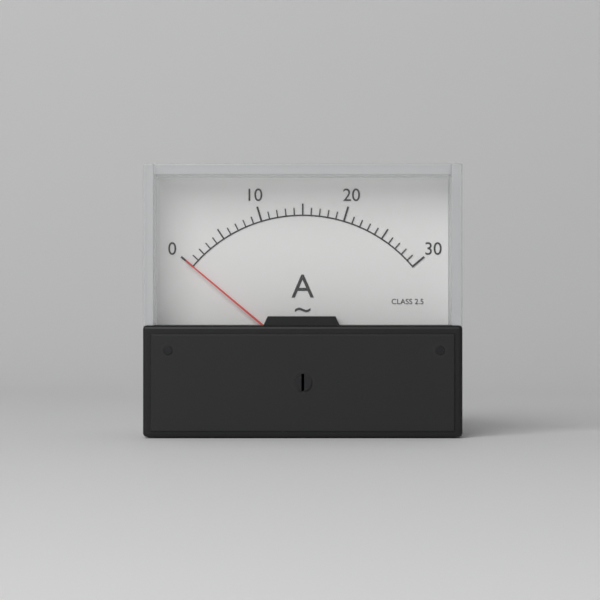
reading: 0 A
